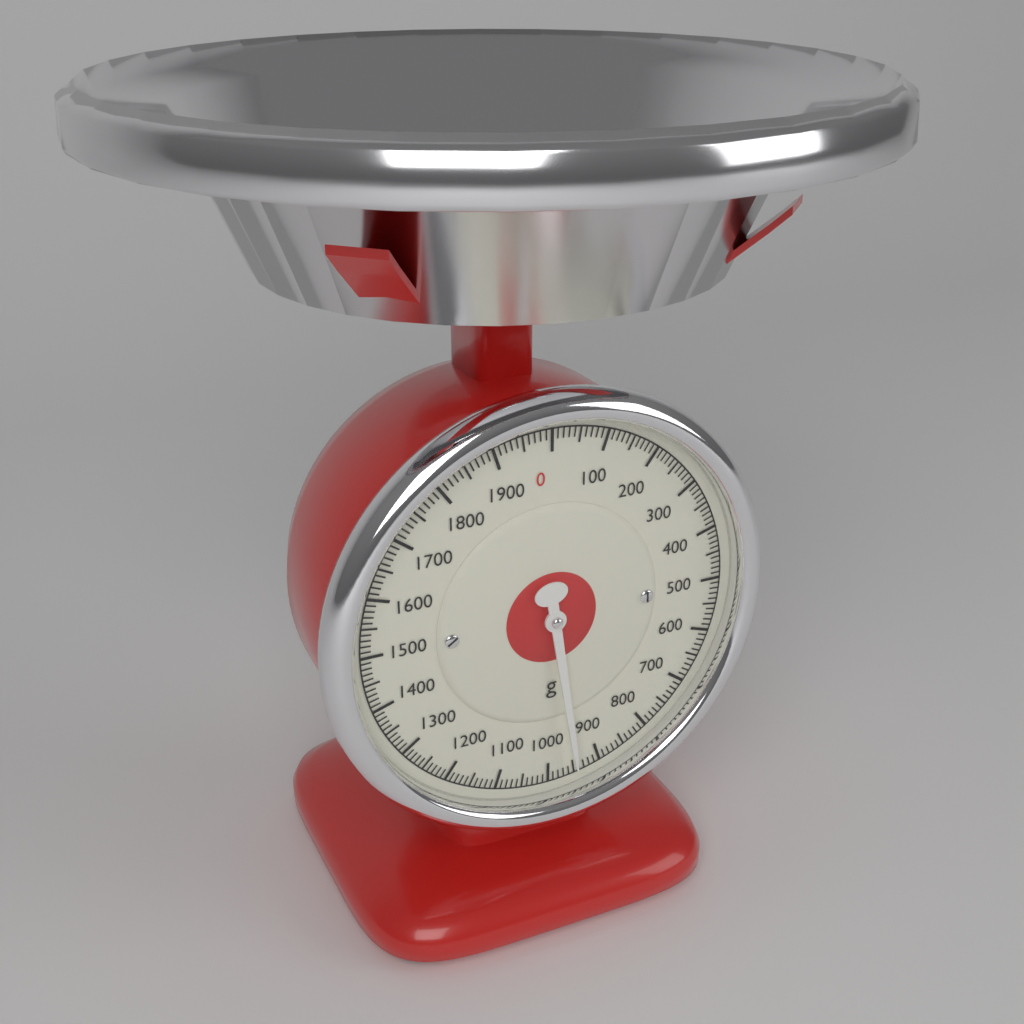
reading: 950 g
